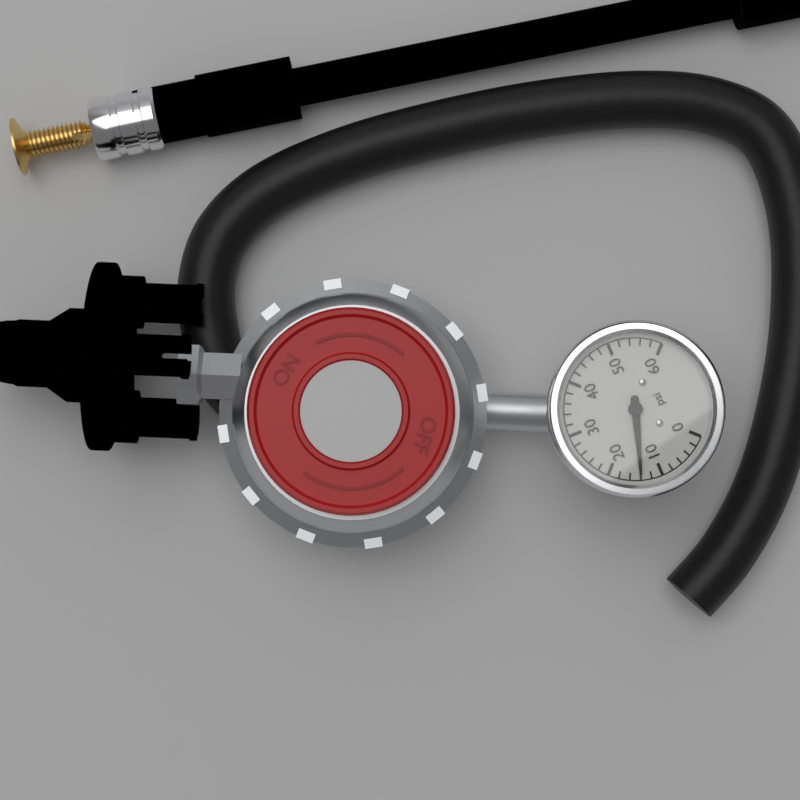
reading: 14 psi
